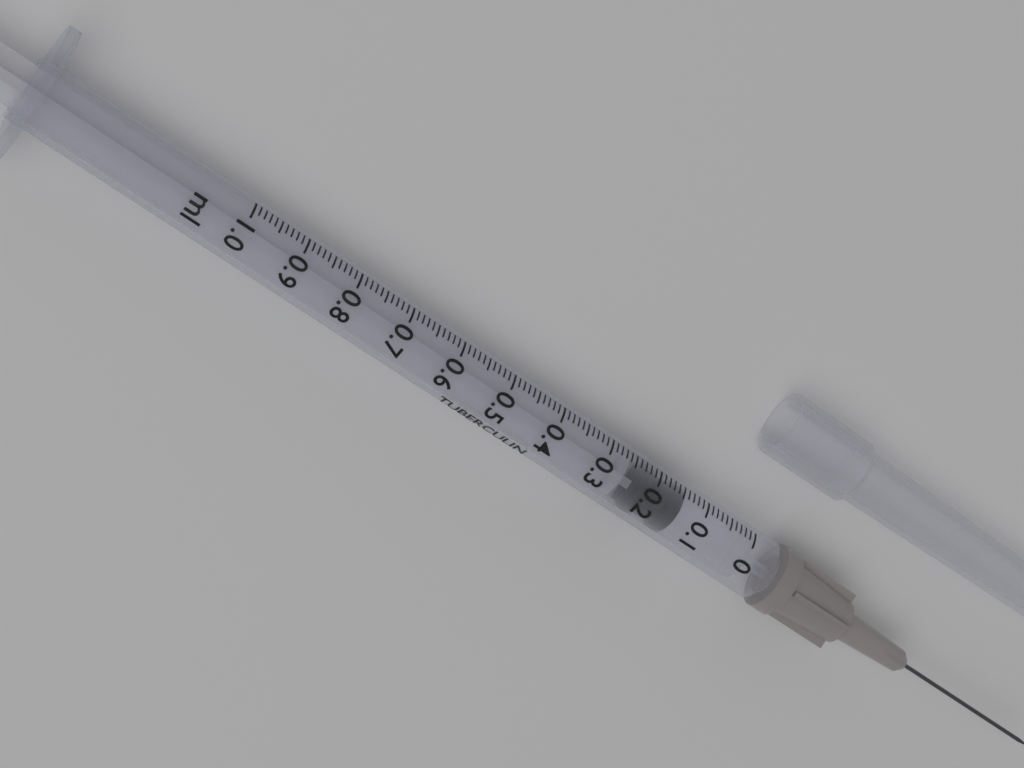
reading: 0.14 ml
